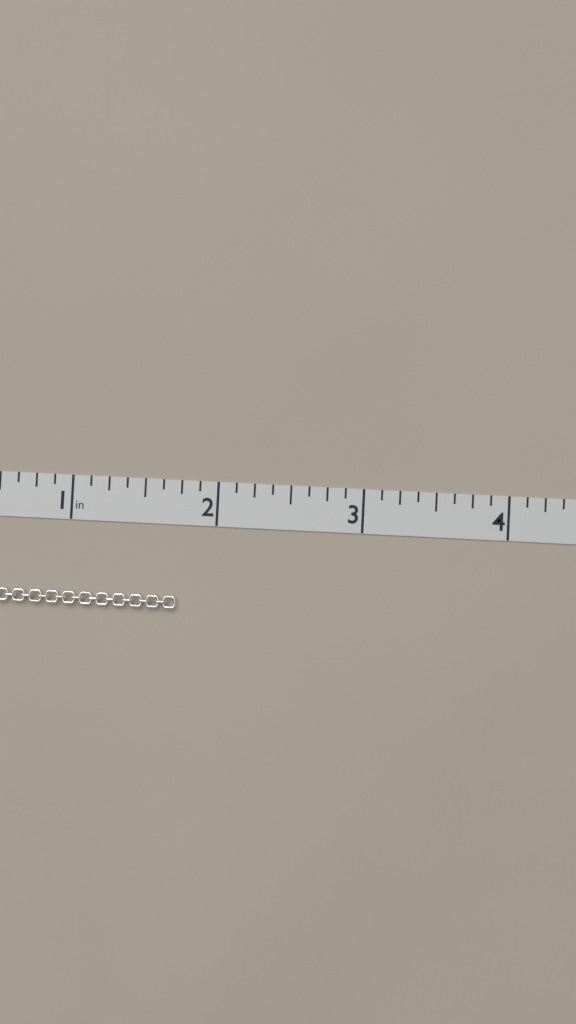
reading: 1.750 in
